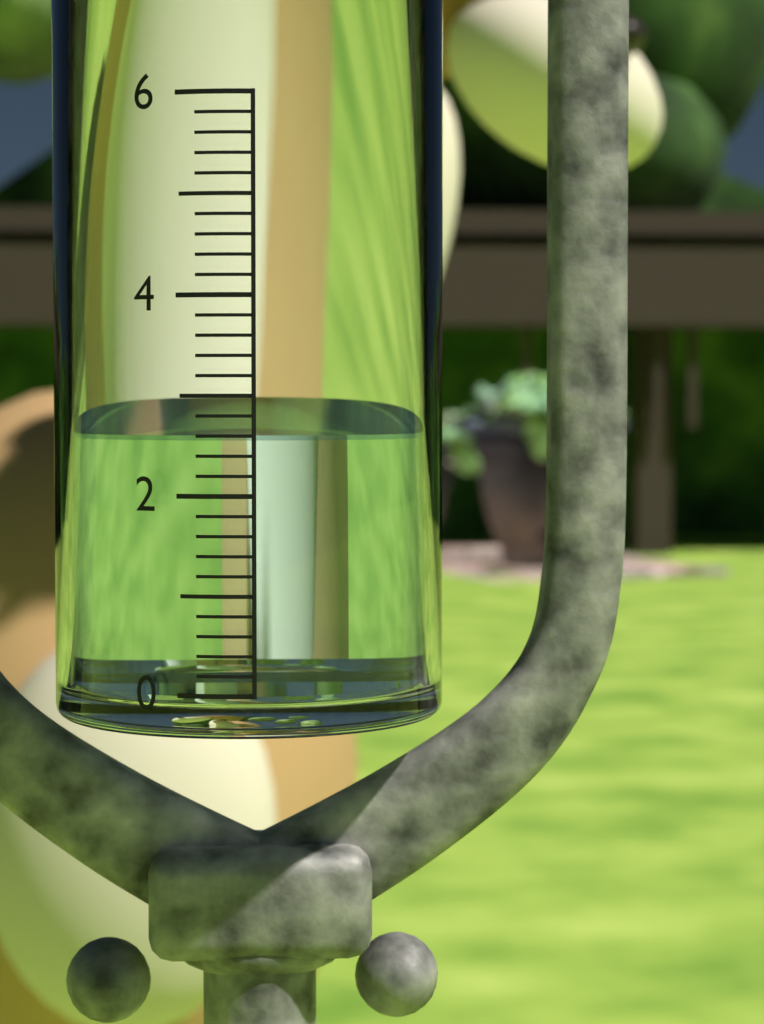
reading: 2.6 (no unit)
